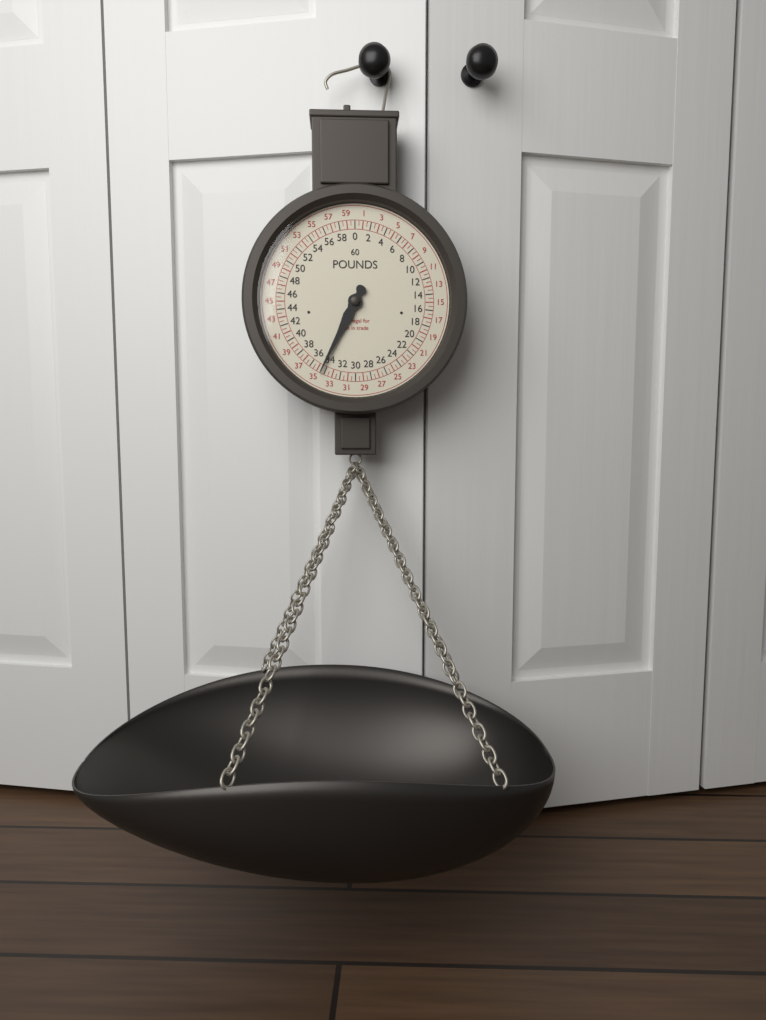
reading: 34.5 lb
